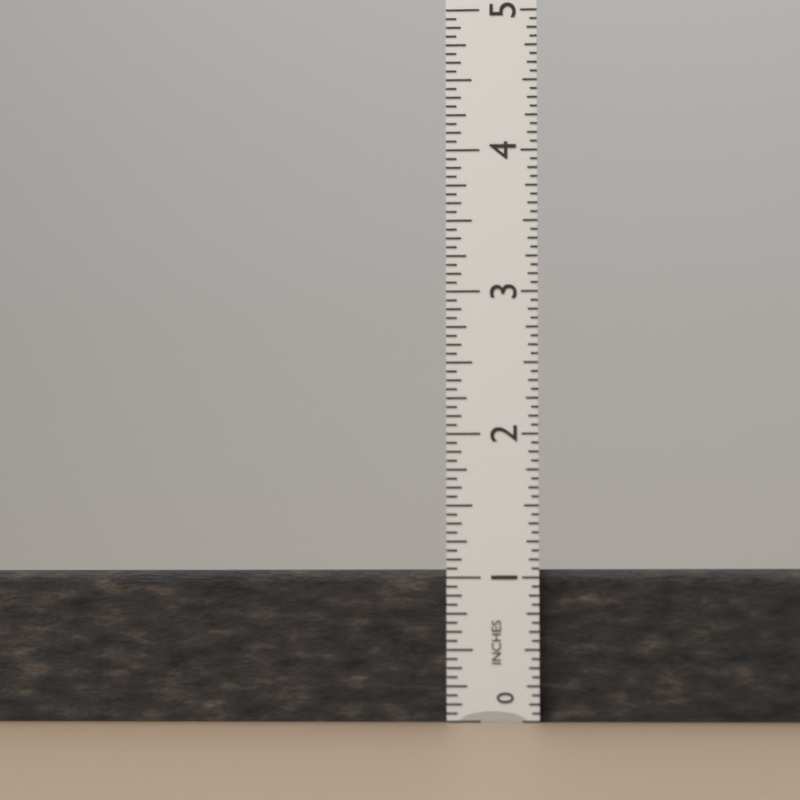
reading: 1.0625 in
